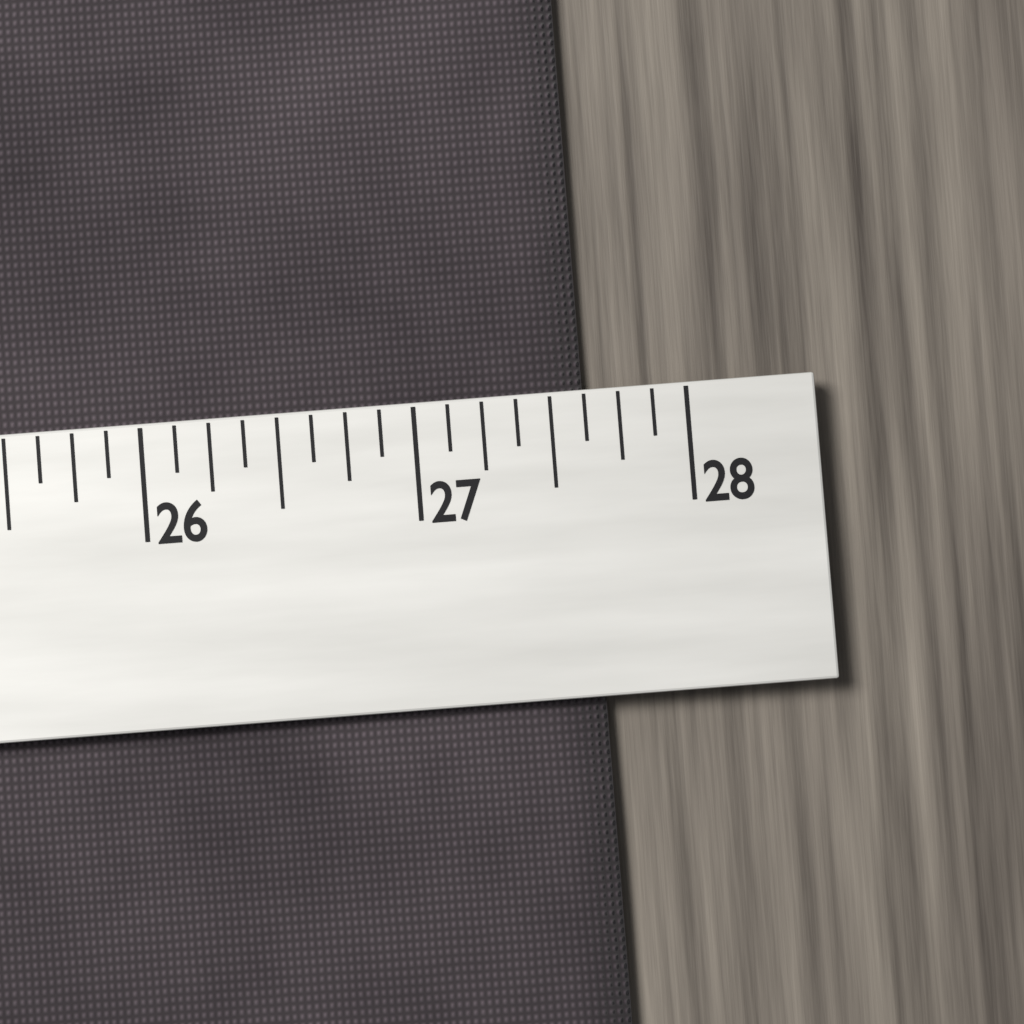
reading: 27.625 (no unit)
